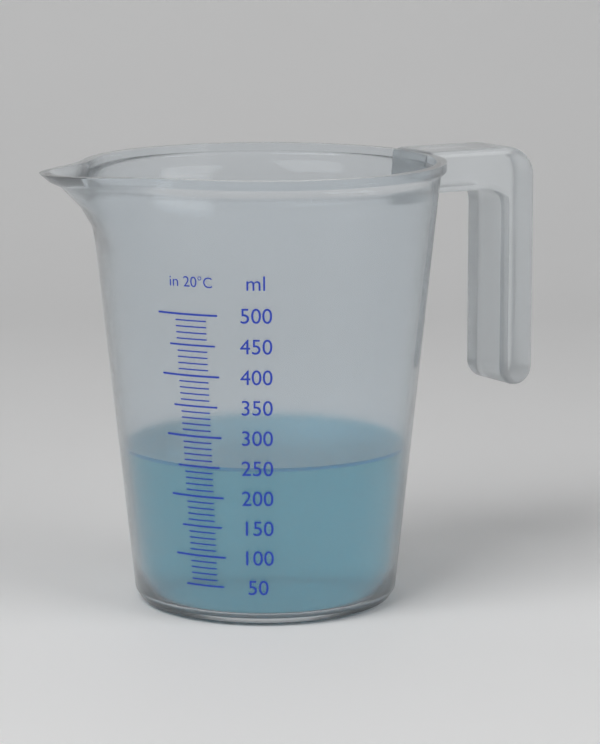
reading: 250 ml
